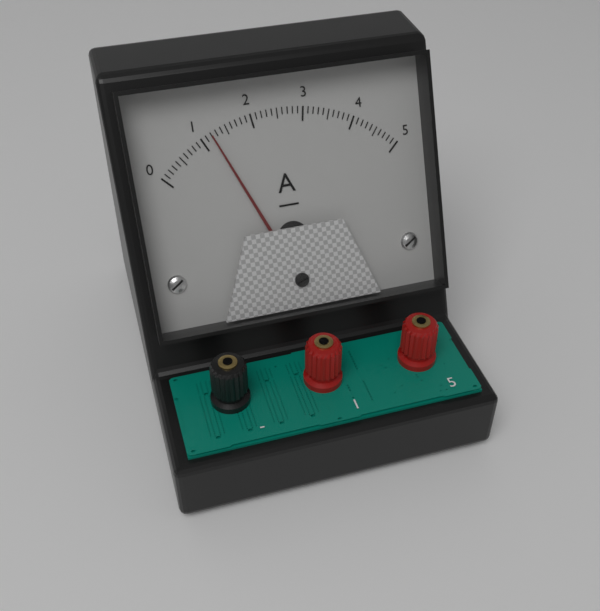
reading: 1.2 A
